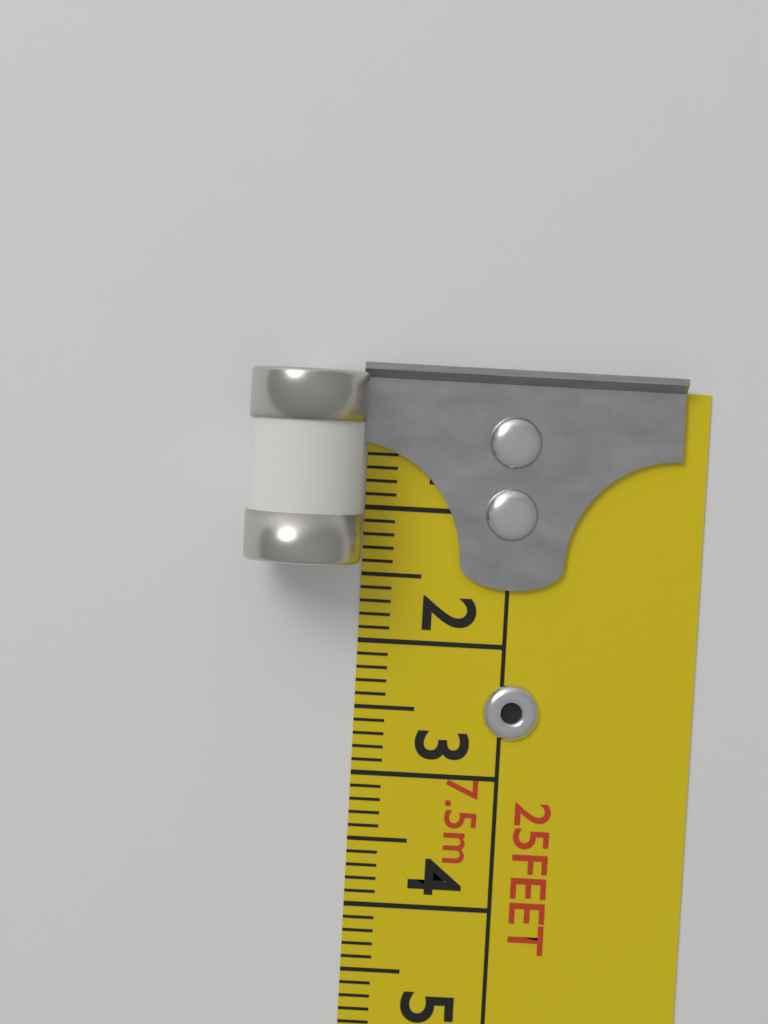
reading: 1.4 cm
